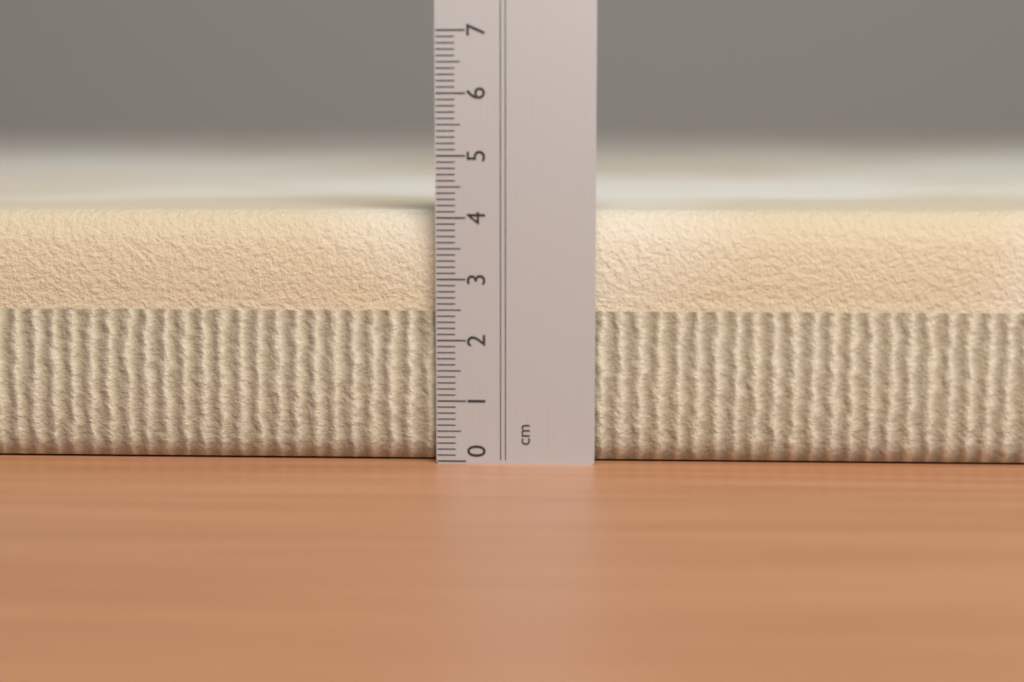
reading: 4.1 cm
